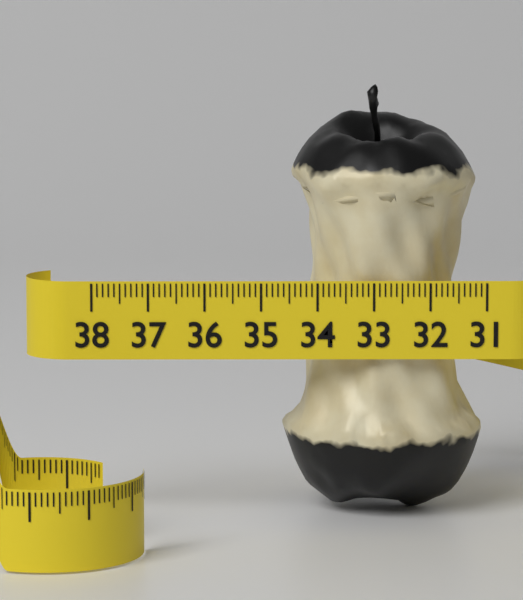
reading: 34.6 (no unit)
